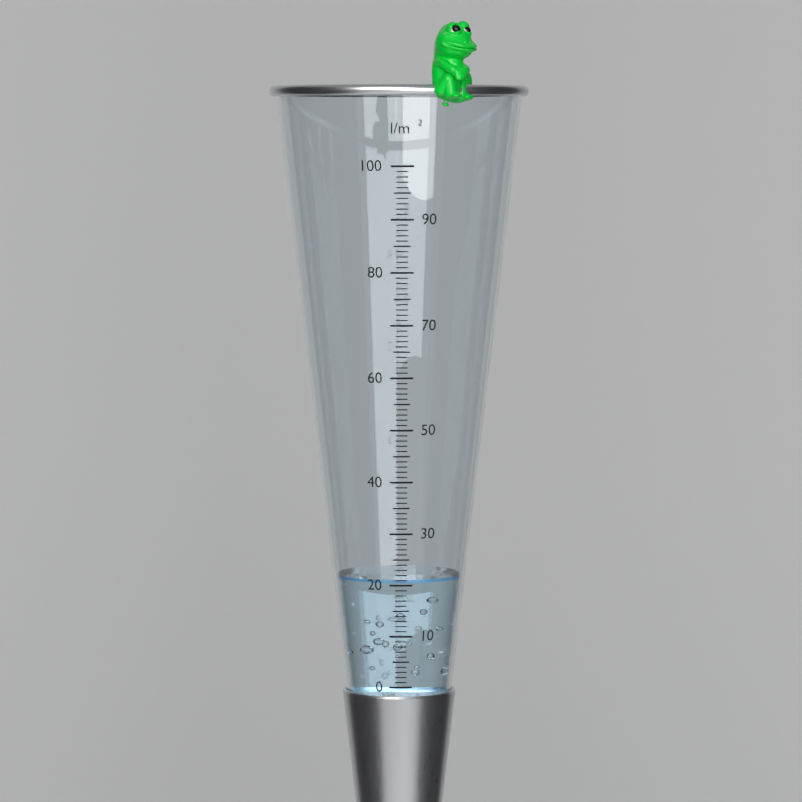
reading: 21 l/m²
